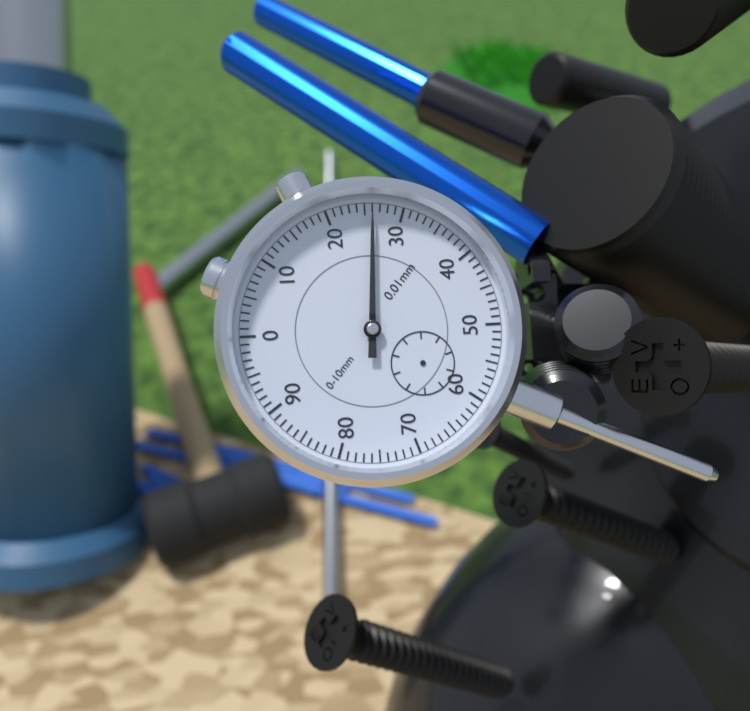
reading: 0.26 mm
